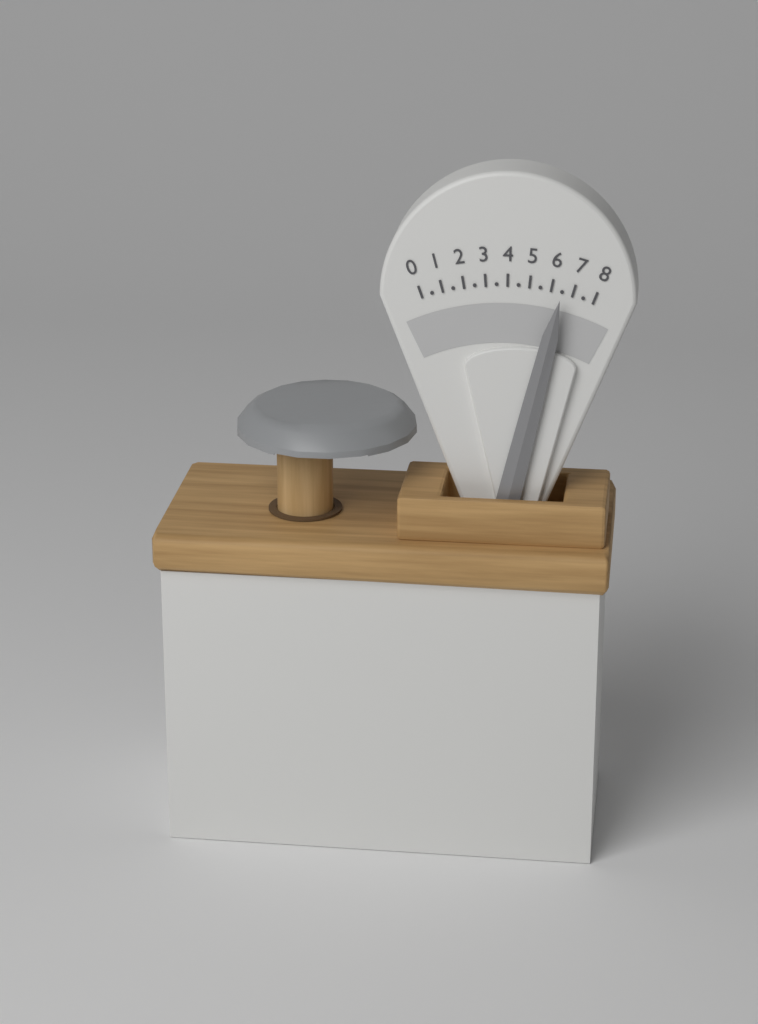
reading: 6.5 (no unit)
